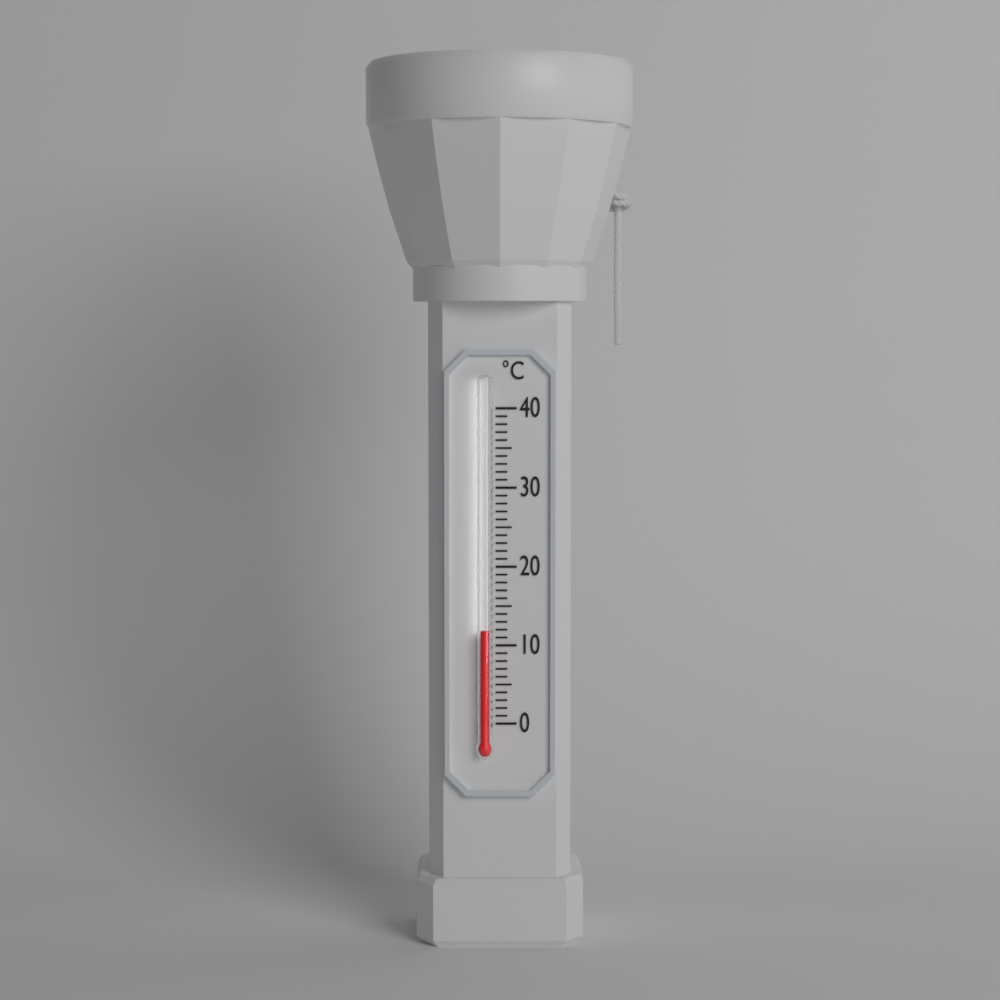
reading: 12 °C
